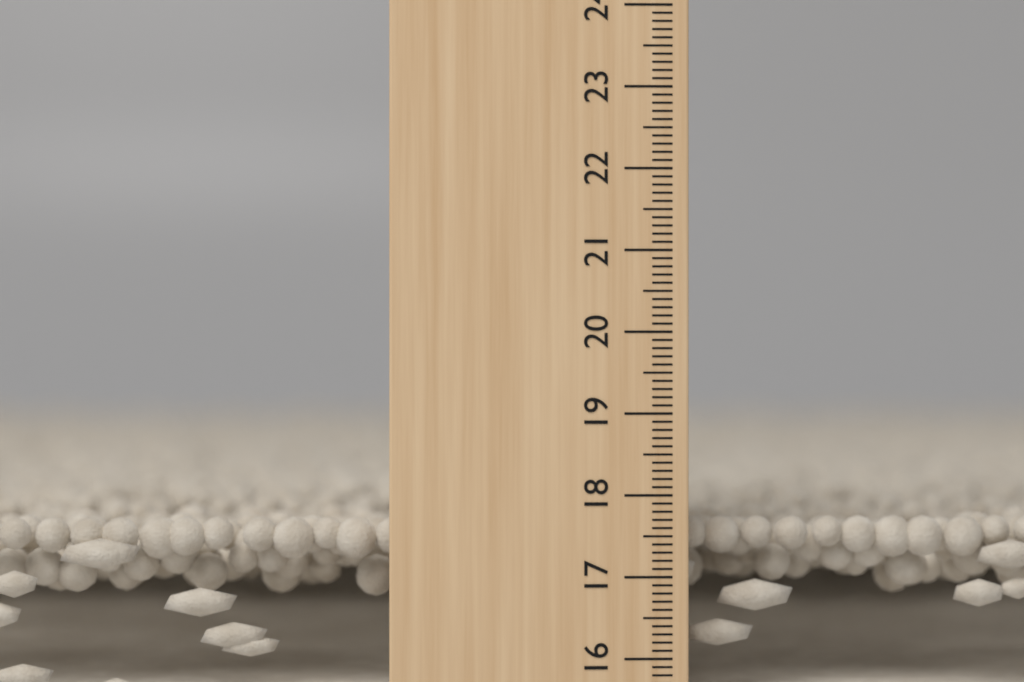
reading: 17.7 cm
